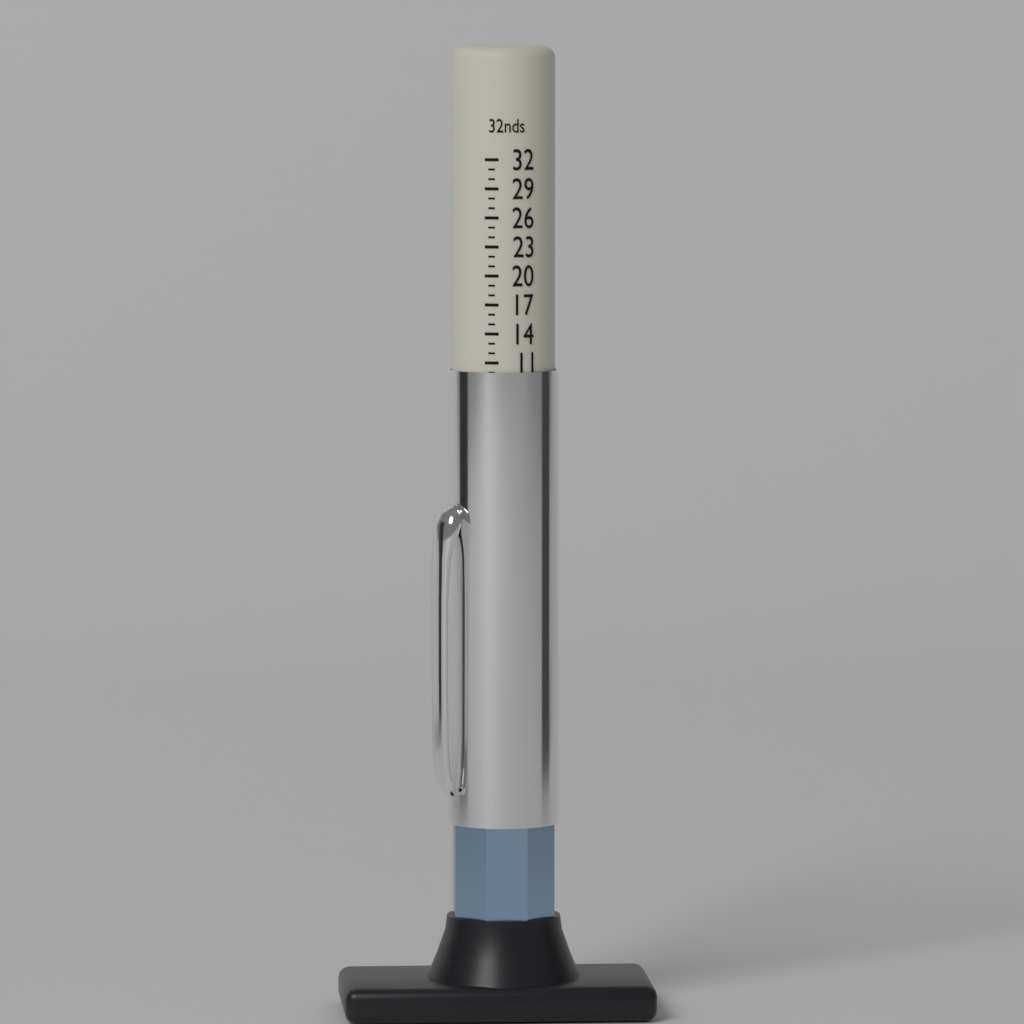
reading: 10 32nds
